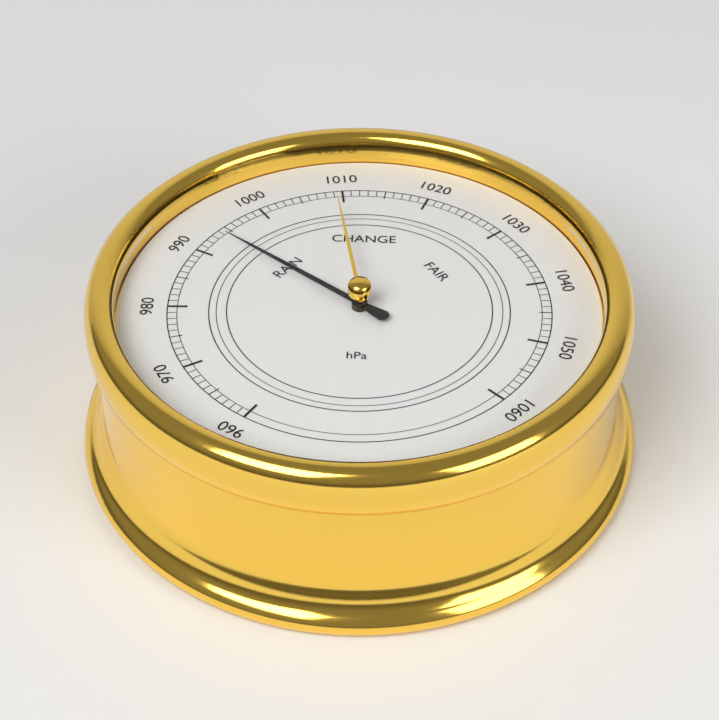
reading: 994 hPa
